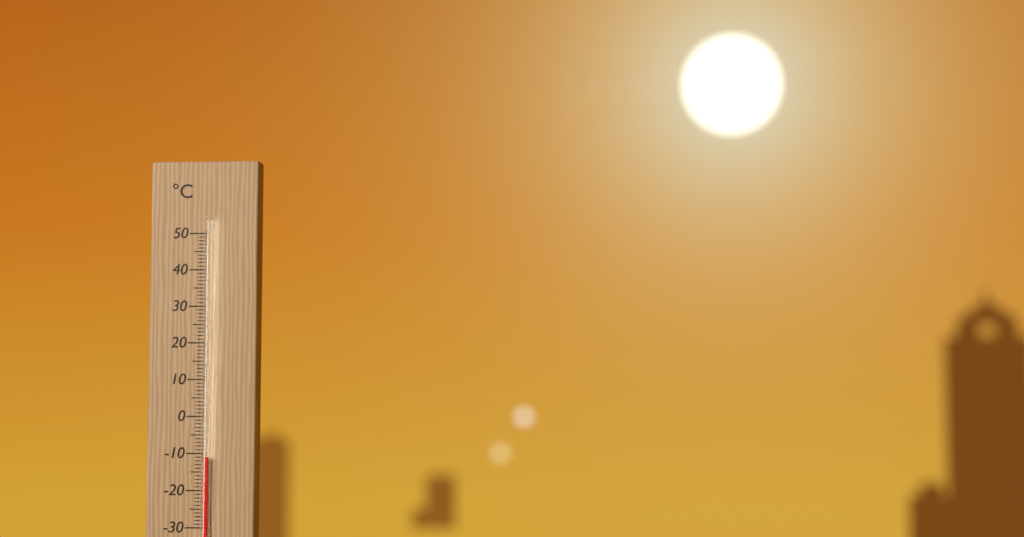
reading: -11 °C
